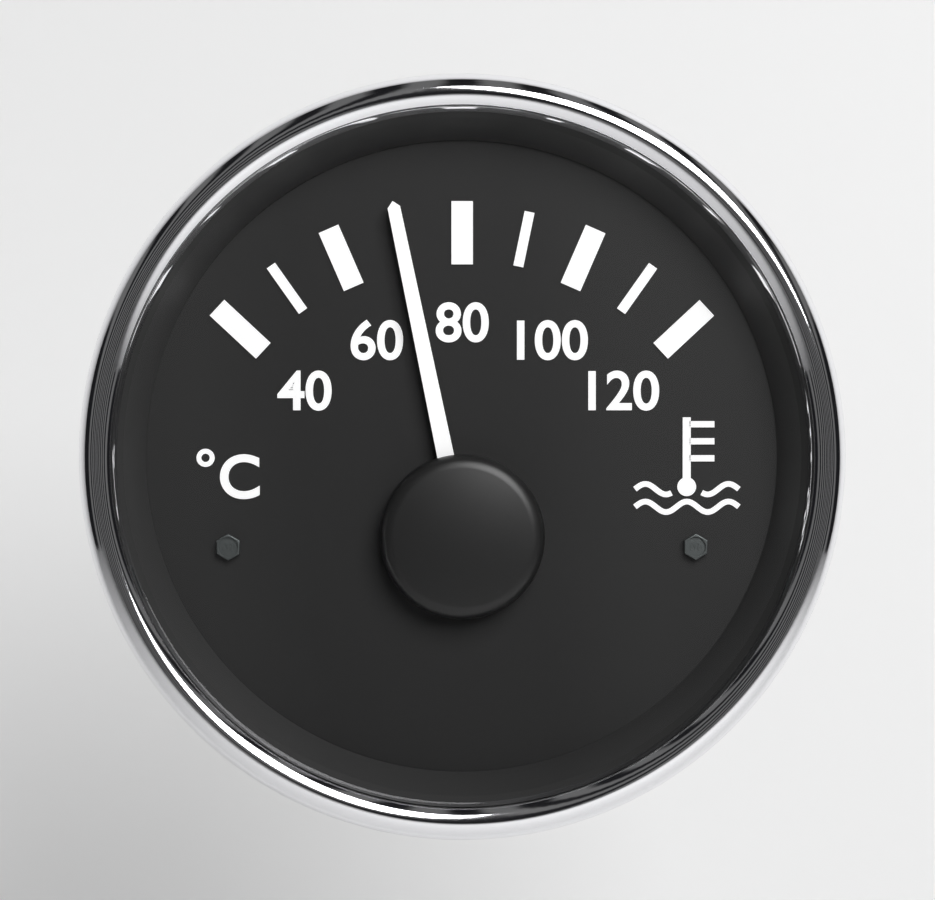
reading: 70 °C
